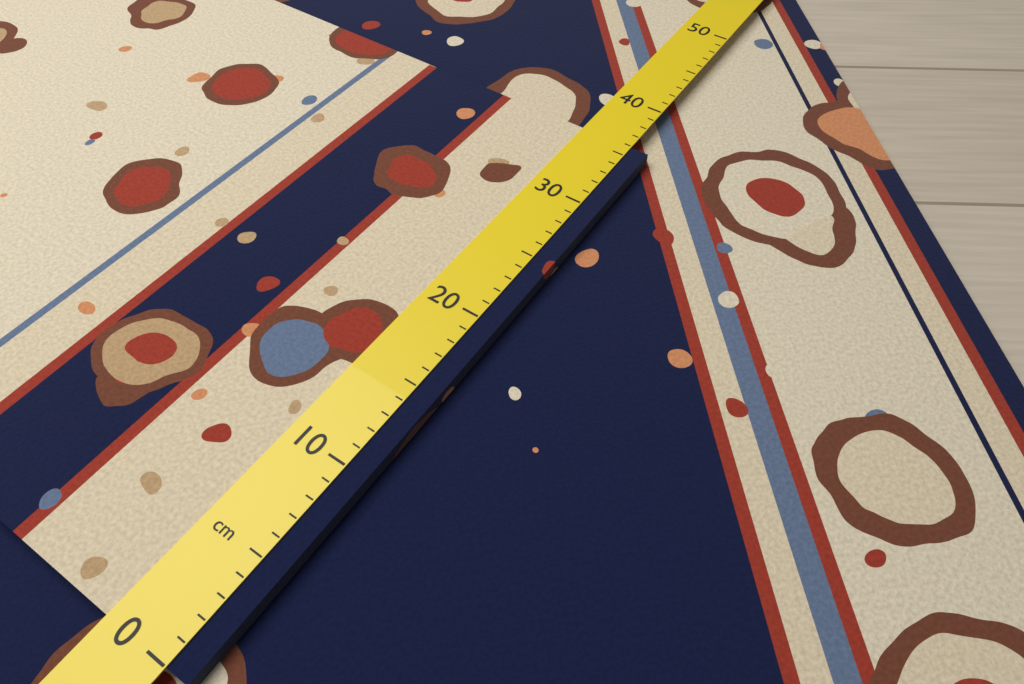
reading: 36 cm
